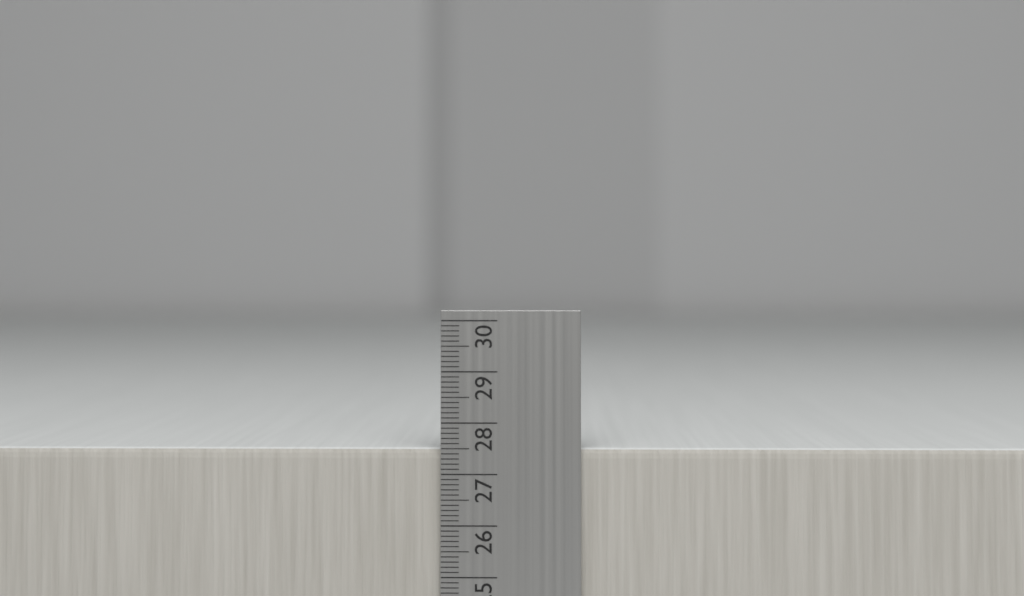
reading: 27.5 cm
